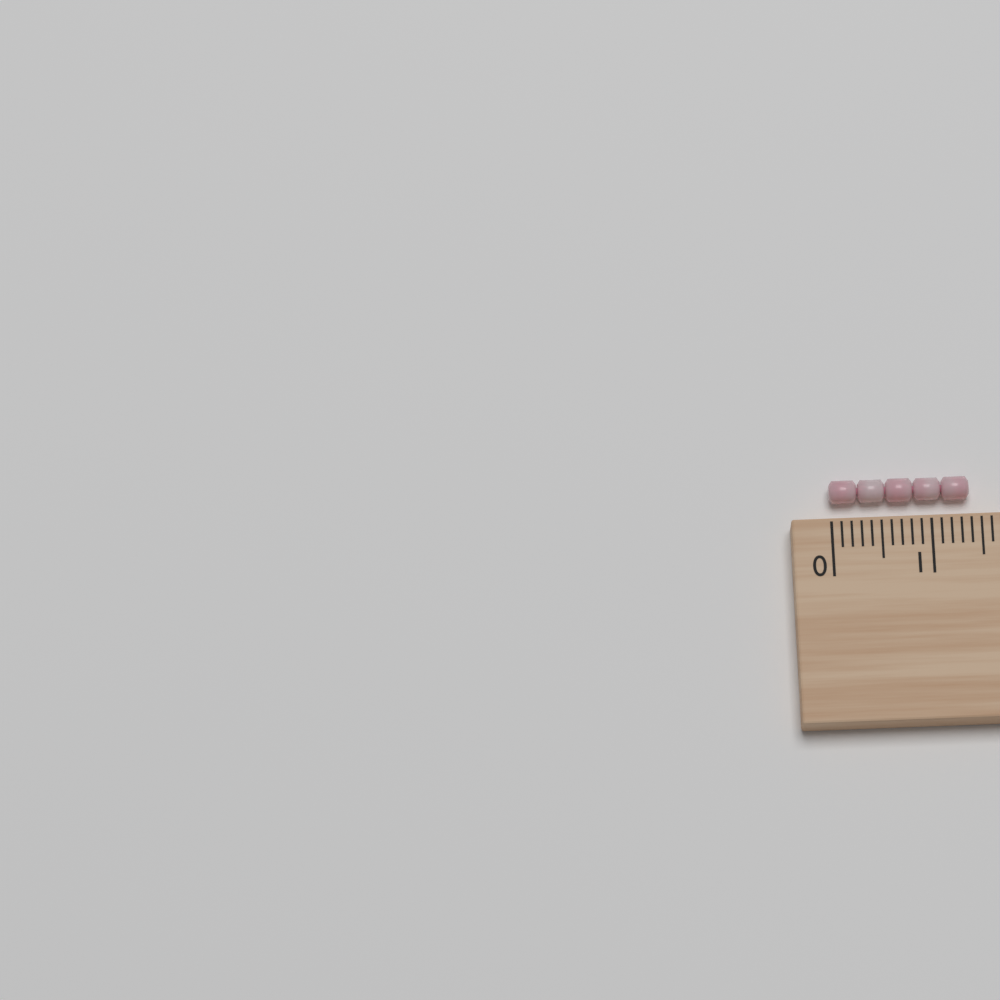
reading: 1.4 cm
